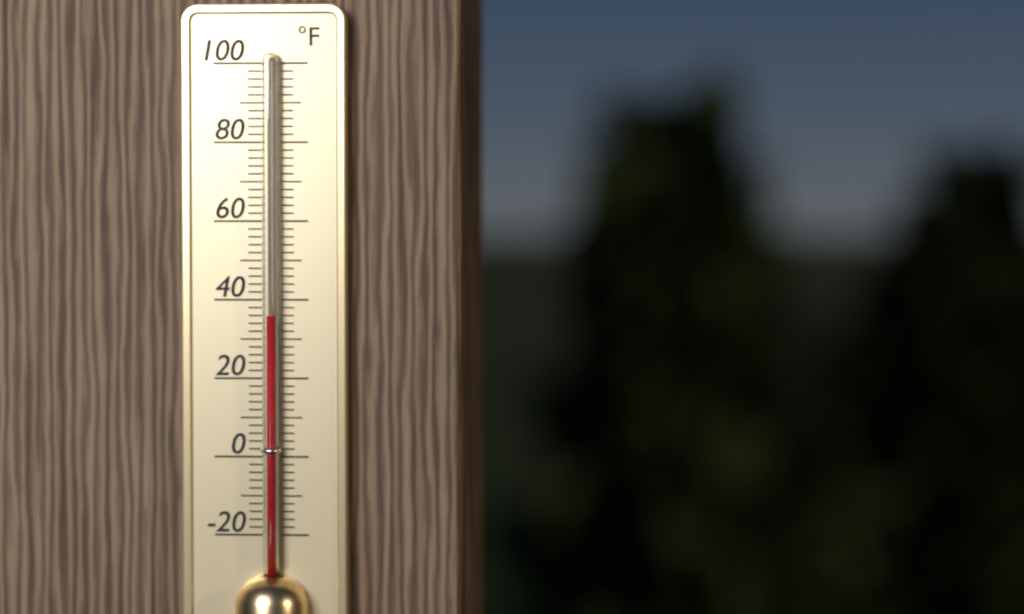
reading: 36 °F
